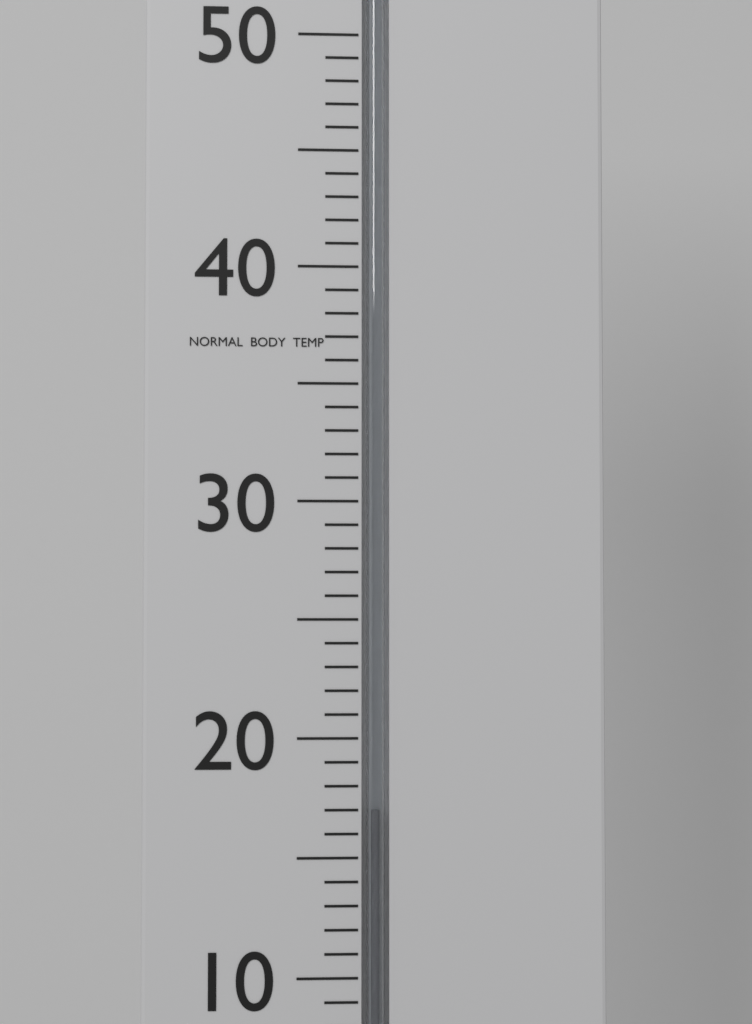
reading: 17 °C
